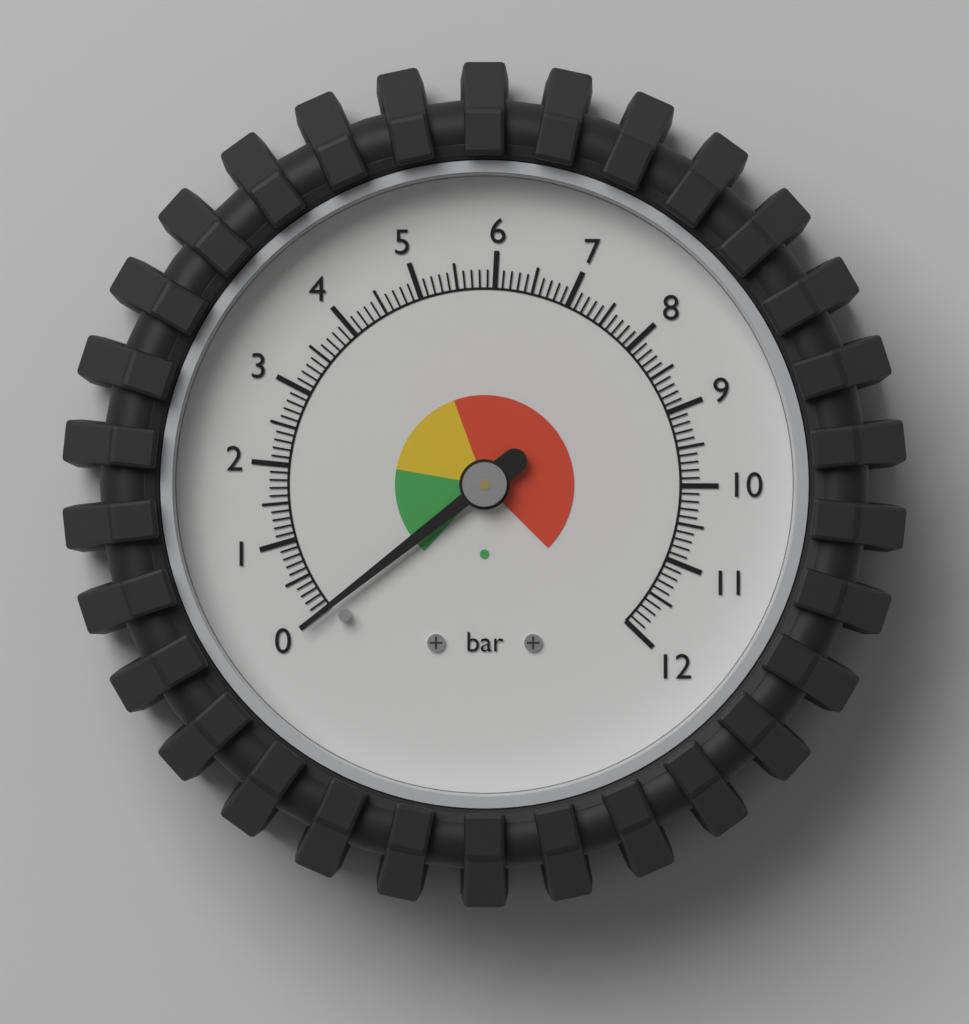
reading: 0.0 bar
